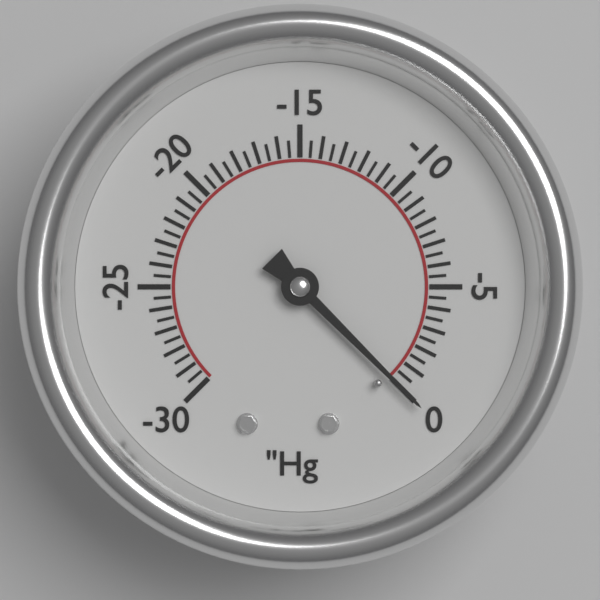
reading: 0.0 inHg
